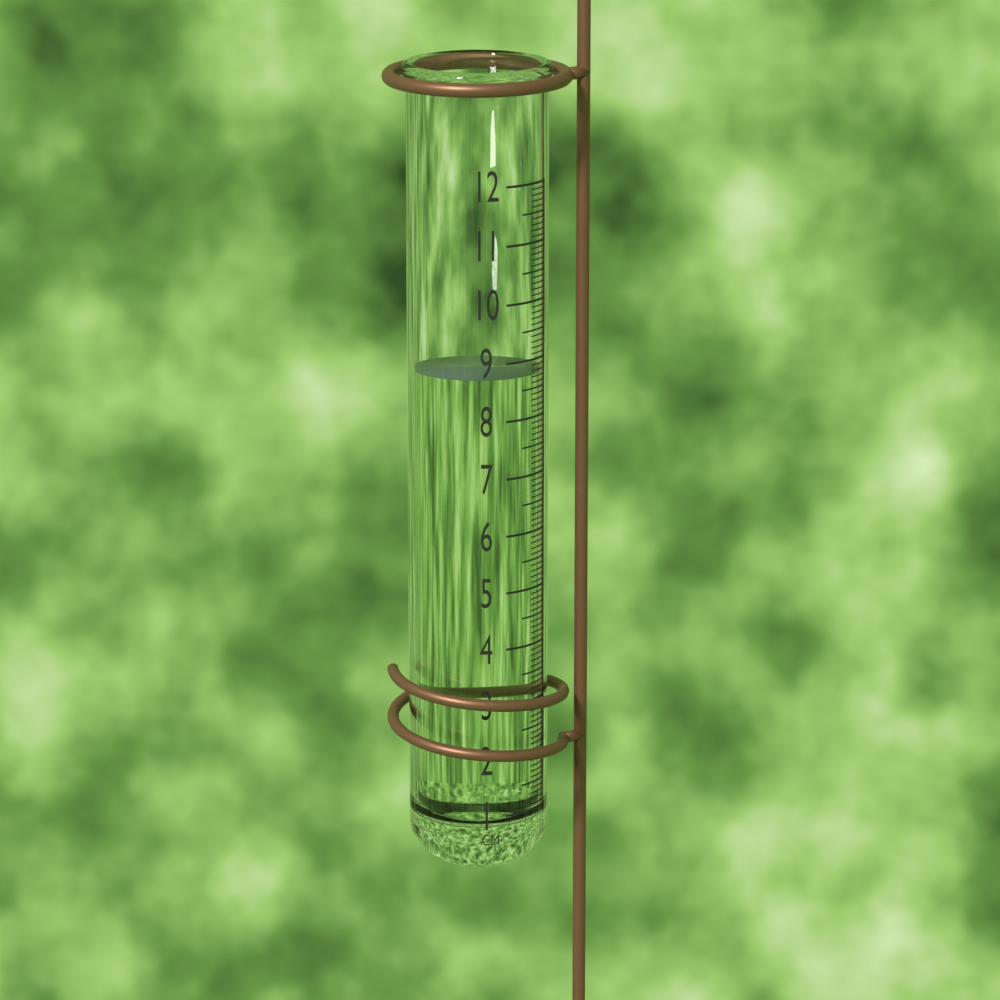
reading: 8.8 cm
